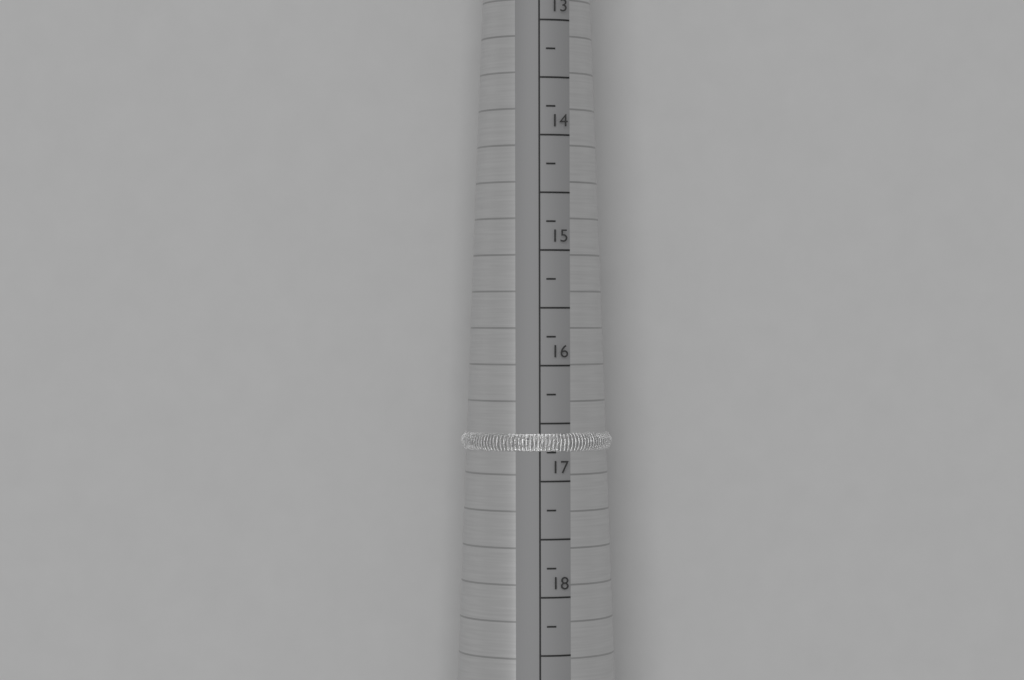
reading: 16.75 mm
